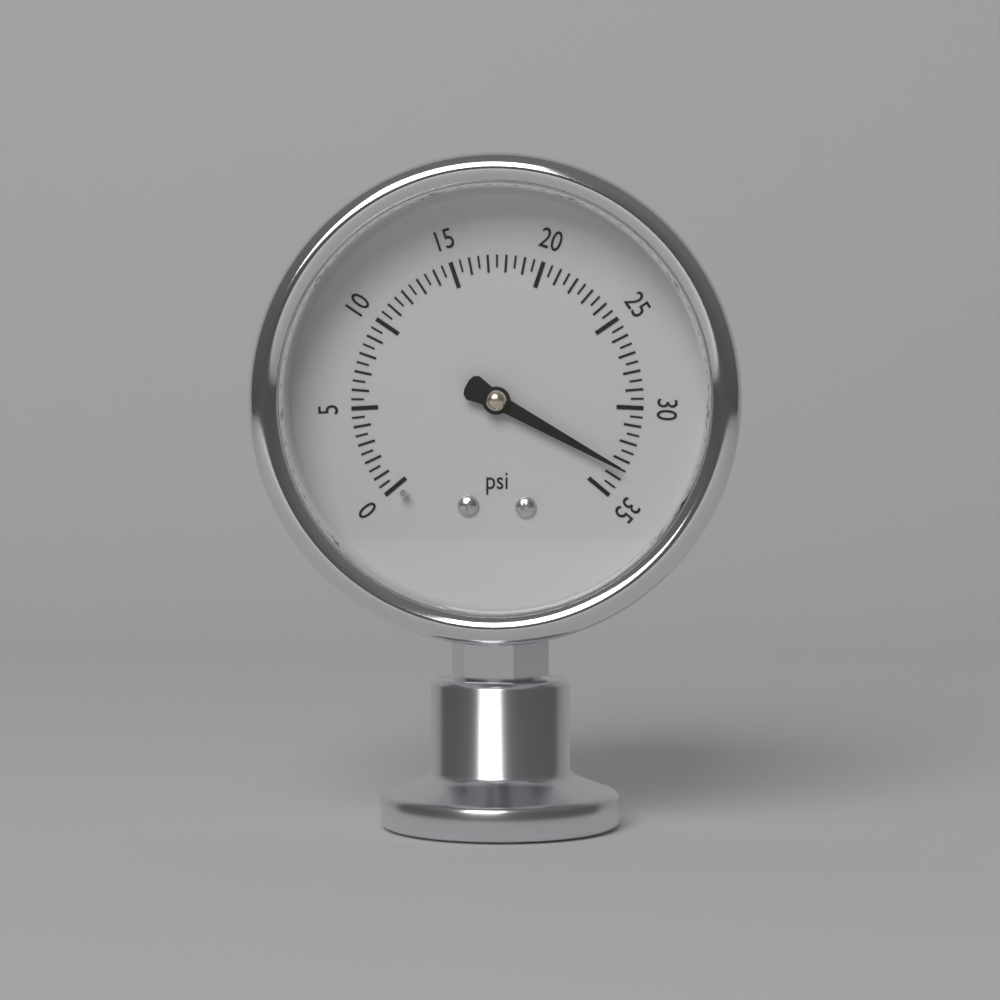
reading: 33.5 psi
